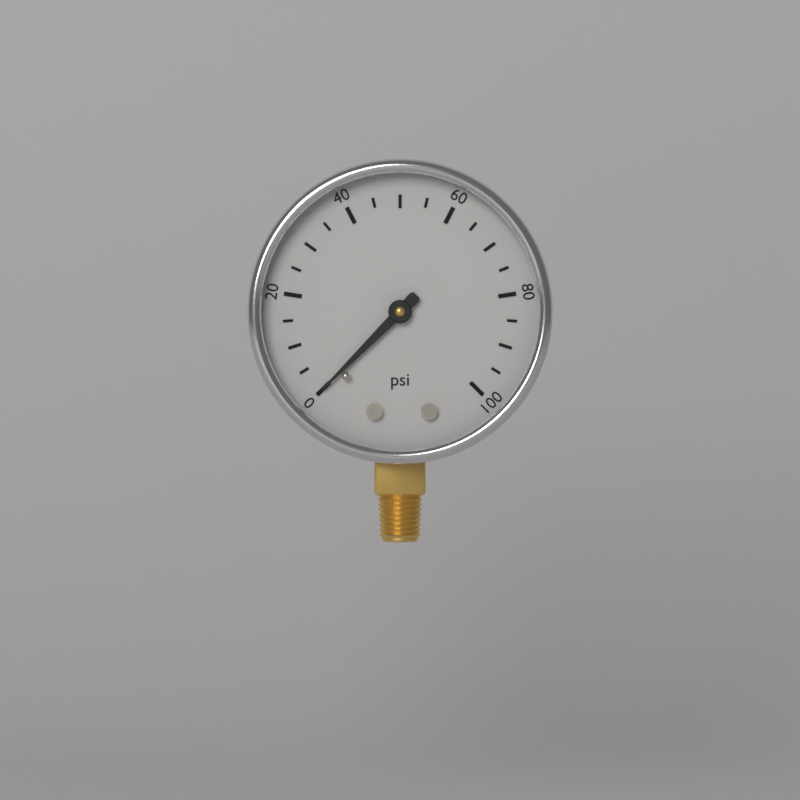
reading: 0 psi
